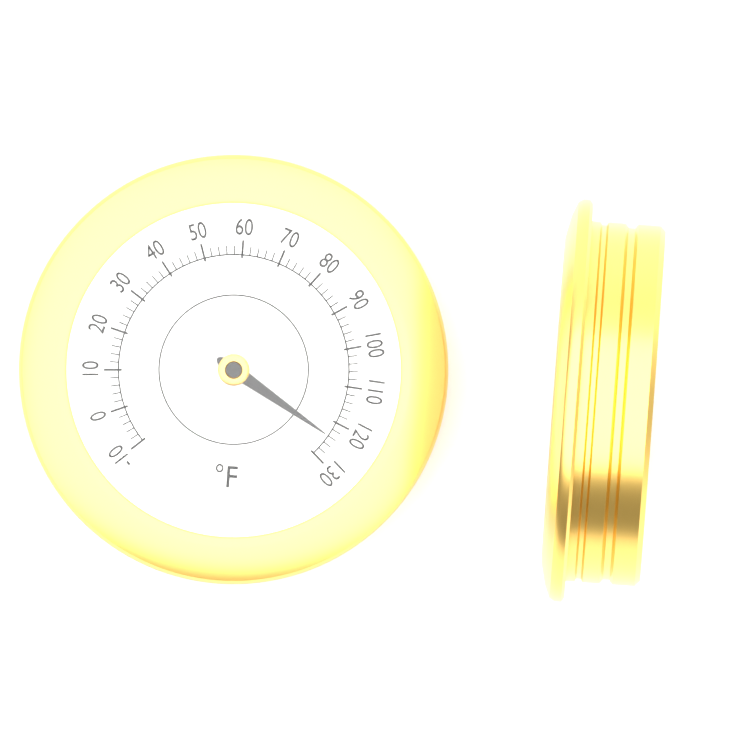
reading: 124 °F
